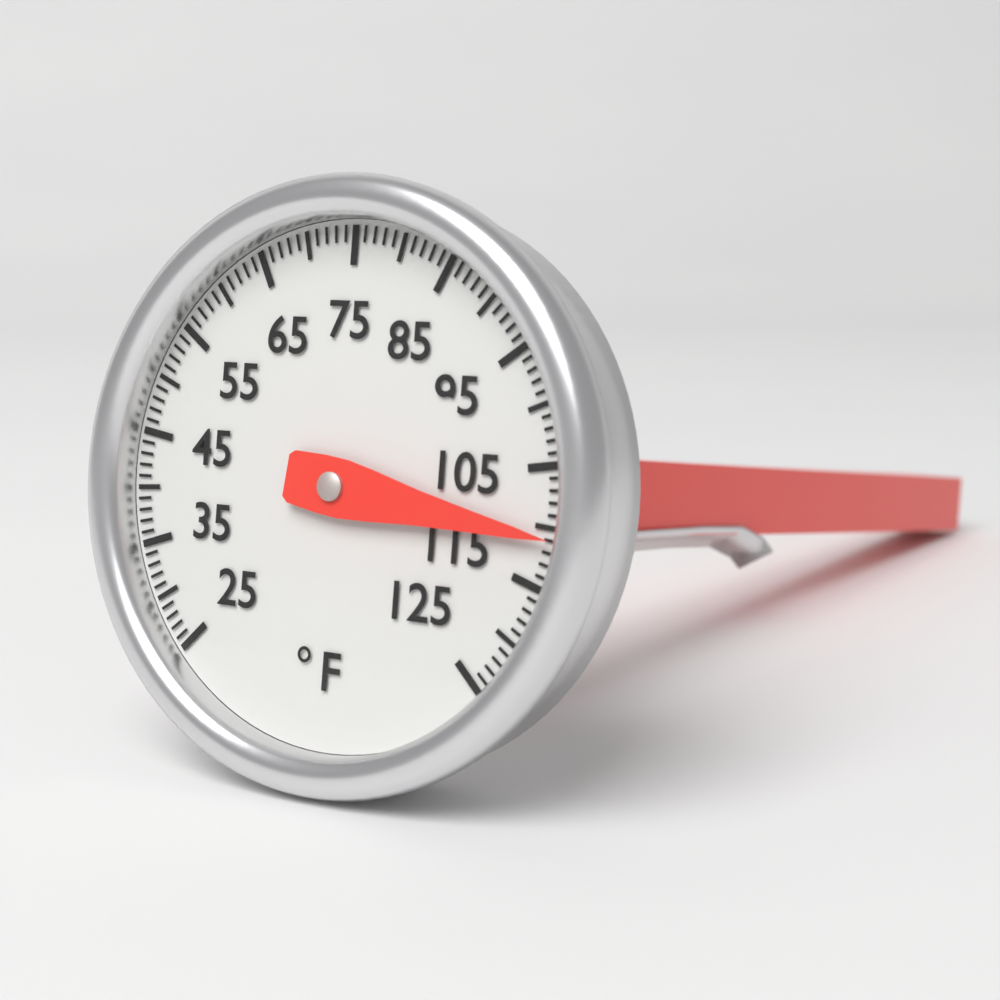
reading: 111 °F
